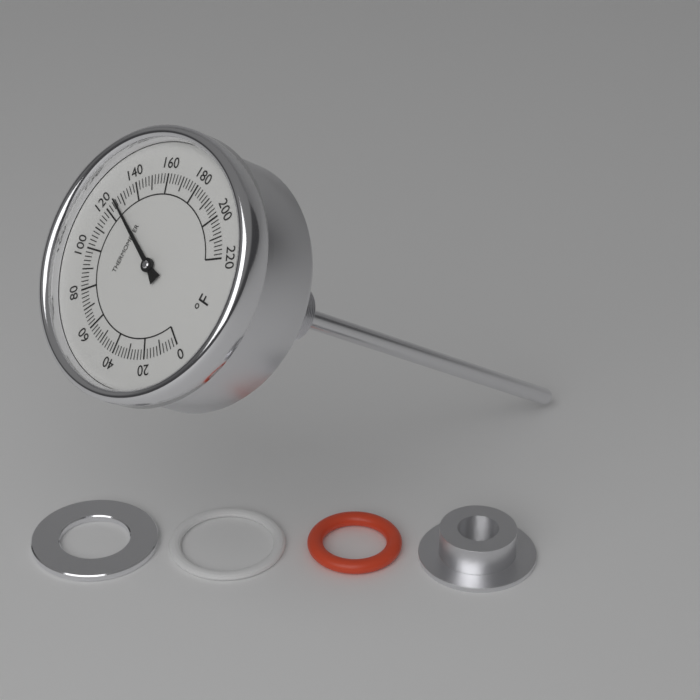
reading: 126 °F
